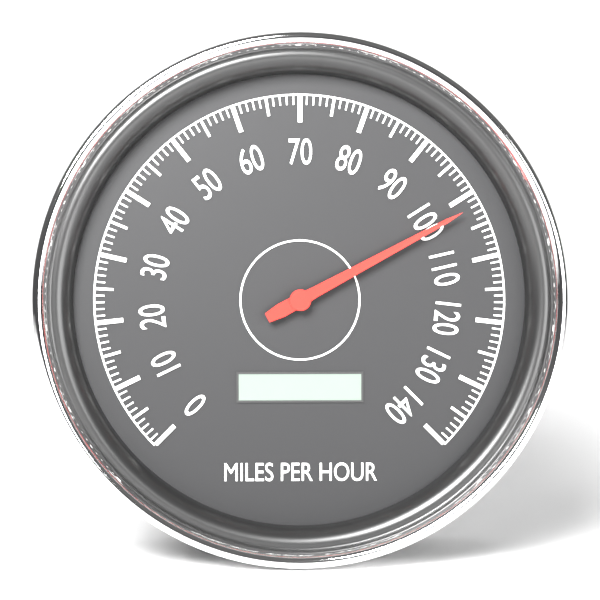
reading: 102 mph
